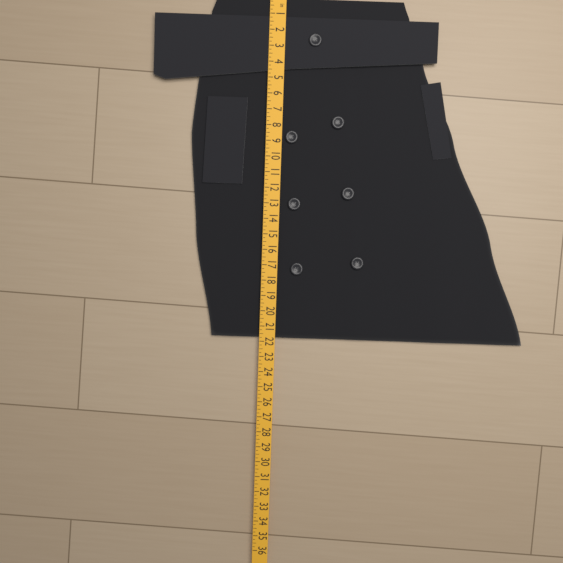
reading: 21.75 in
